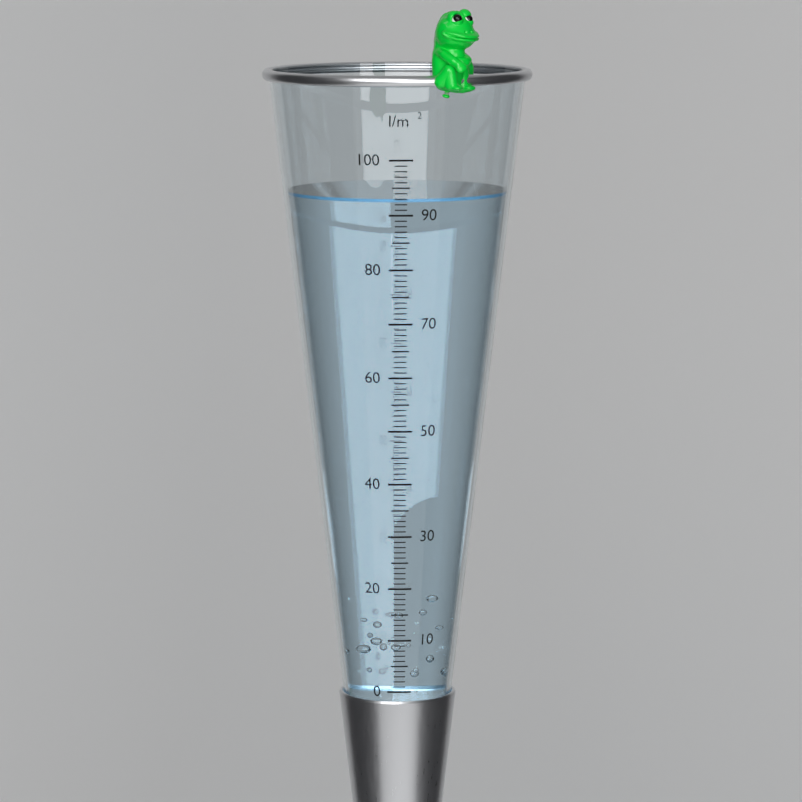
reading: 93 l/m²
